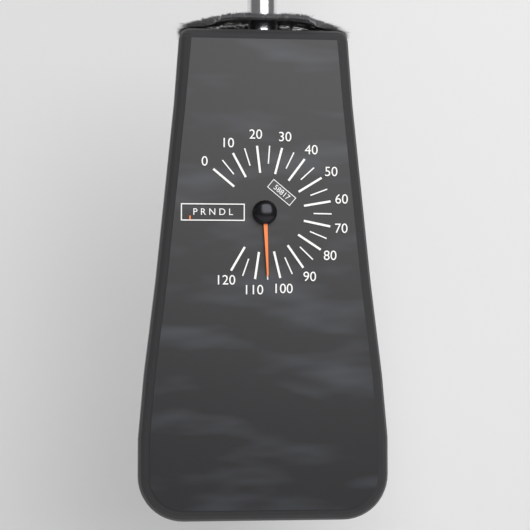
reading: 105 (no unit)
